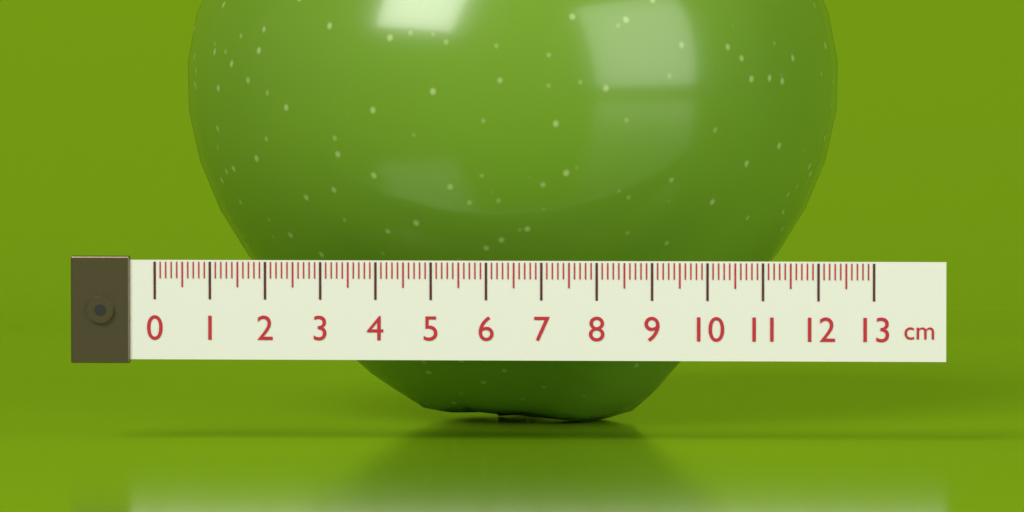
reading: 12.2 cm
